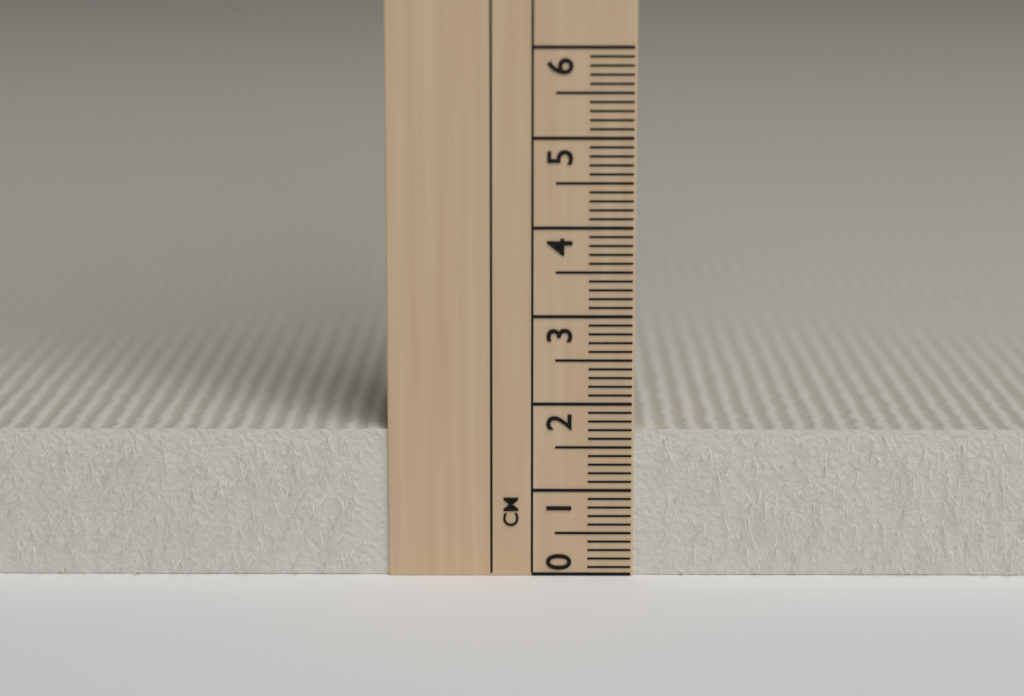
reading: 1.7 cm
